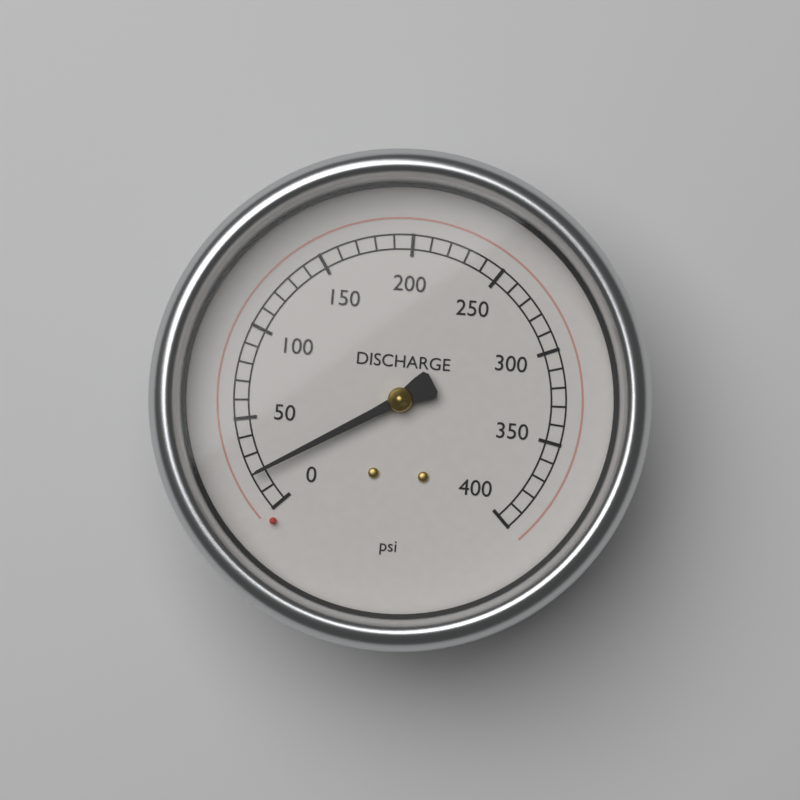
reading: 20 psi
